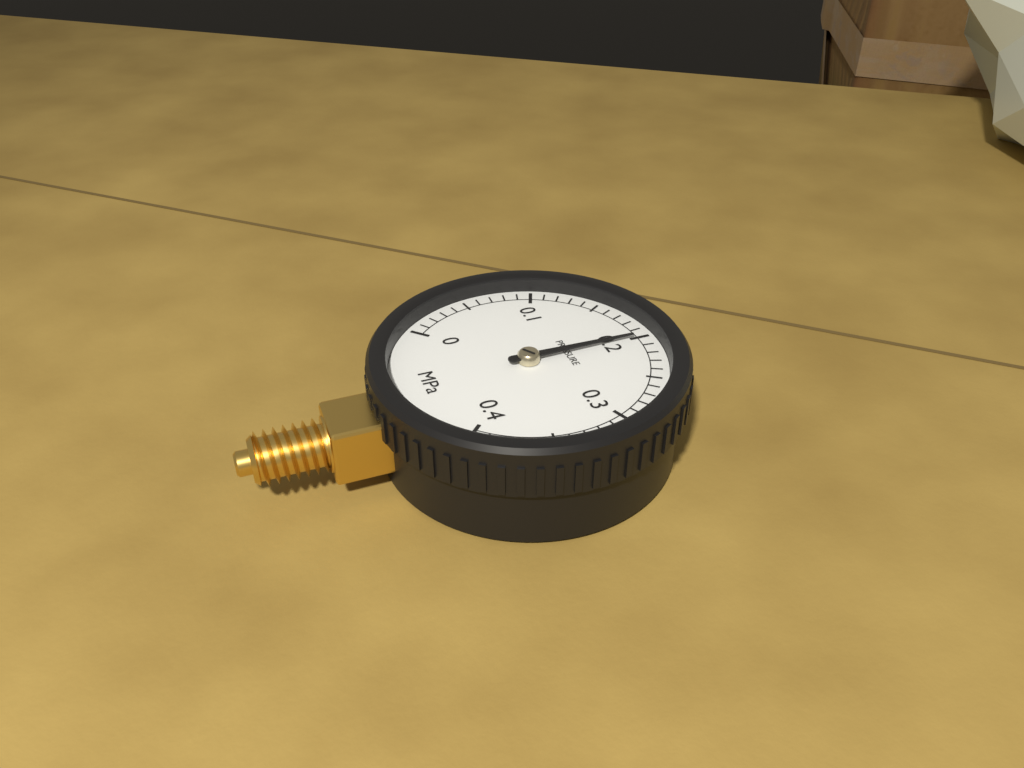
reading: 0.20 MPa
